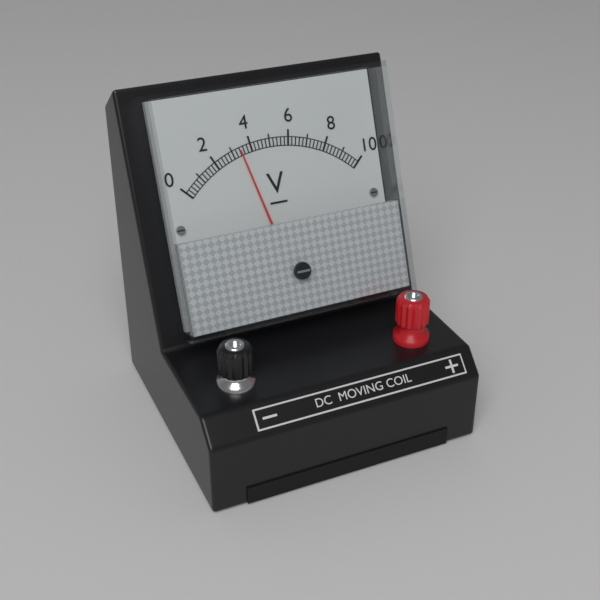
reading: 3.4 V
